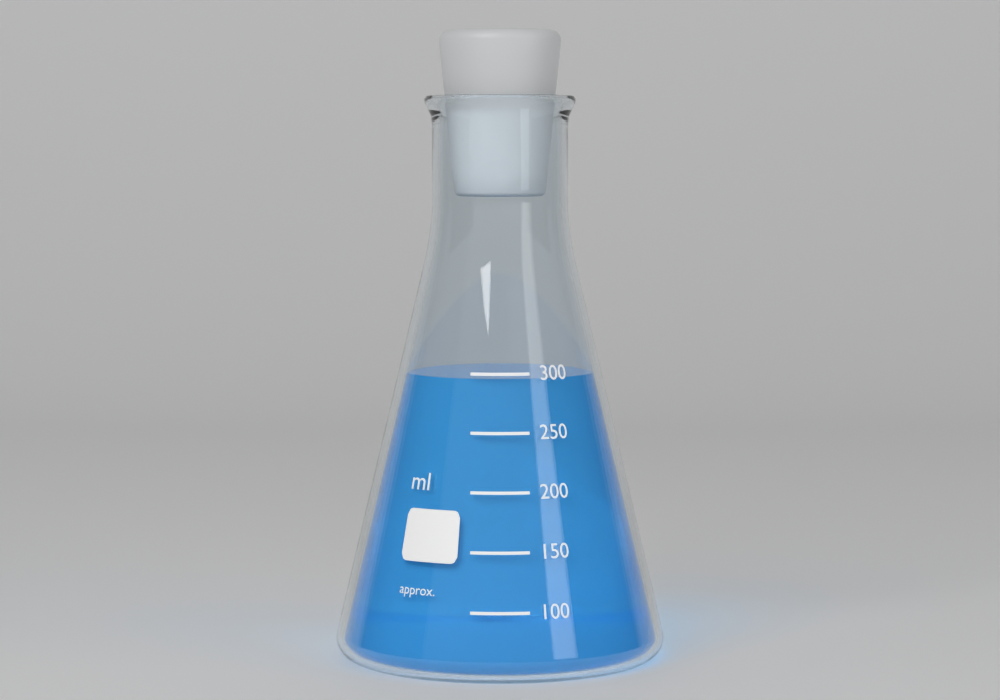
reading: 295 ml
